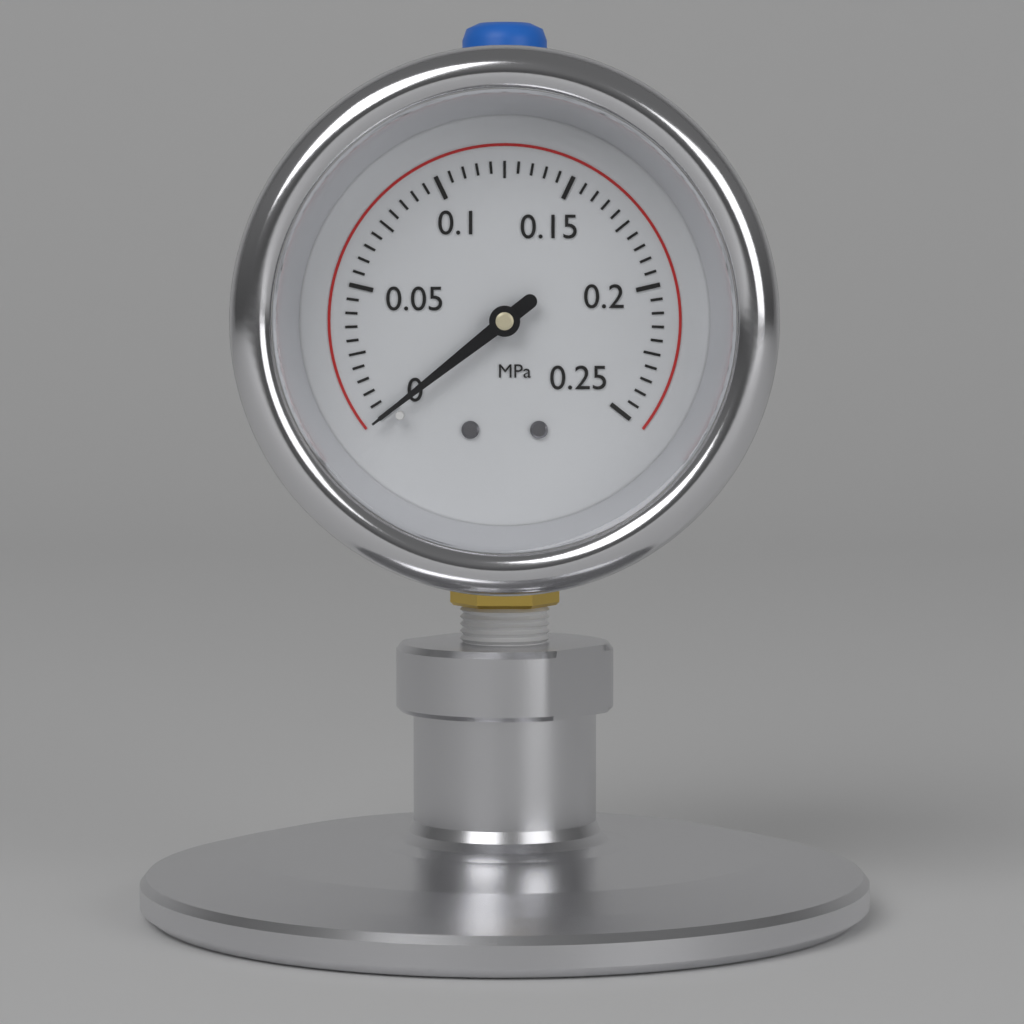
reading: 0.000 MPa
